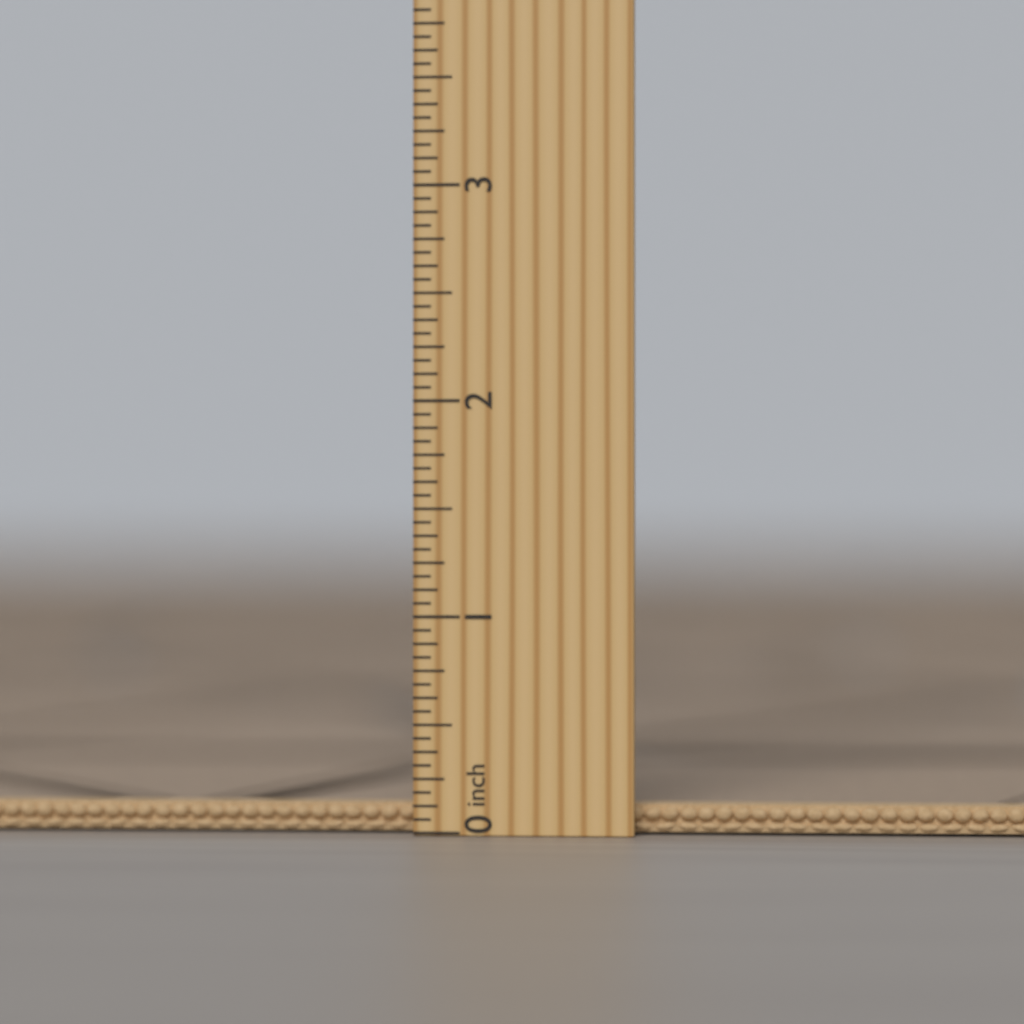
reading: 0.1250 inch
